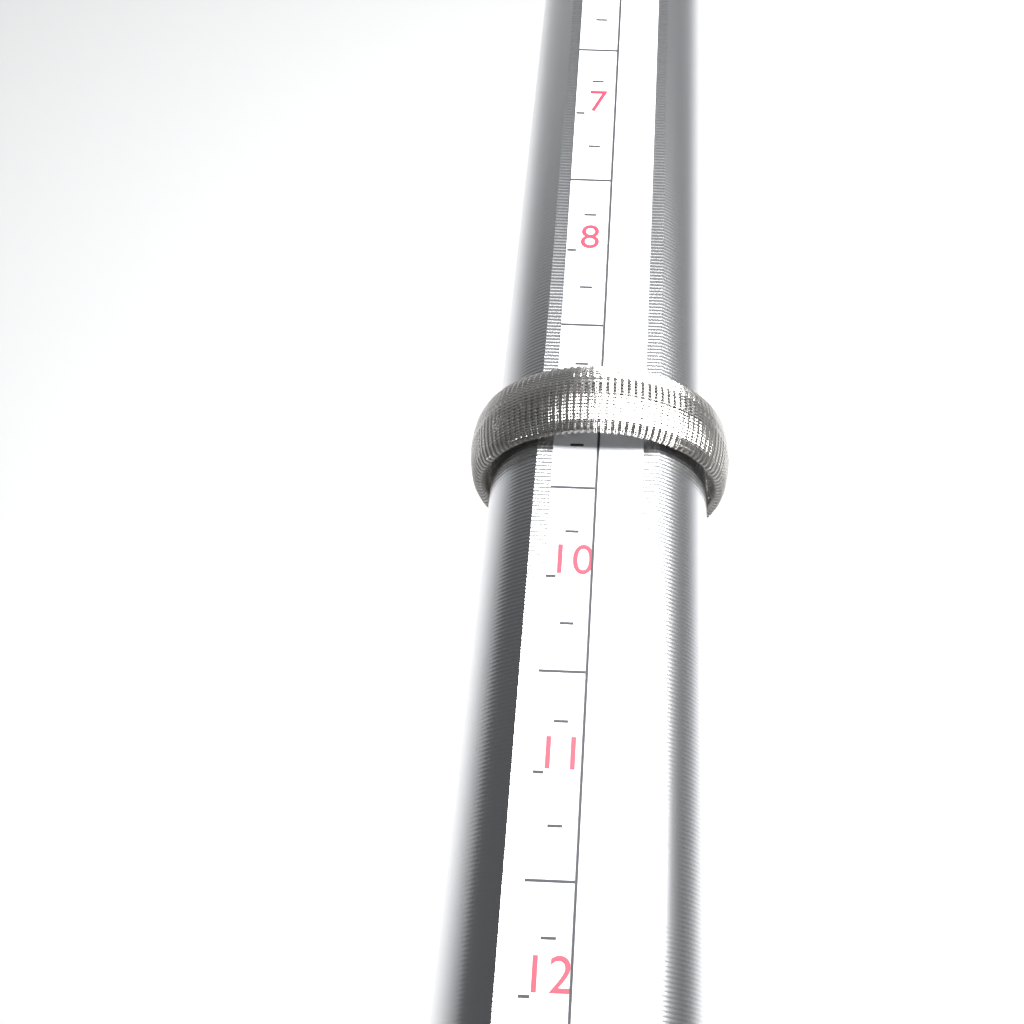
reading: 9.25 (no unit)
